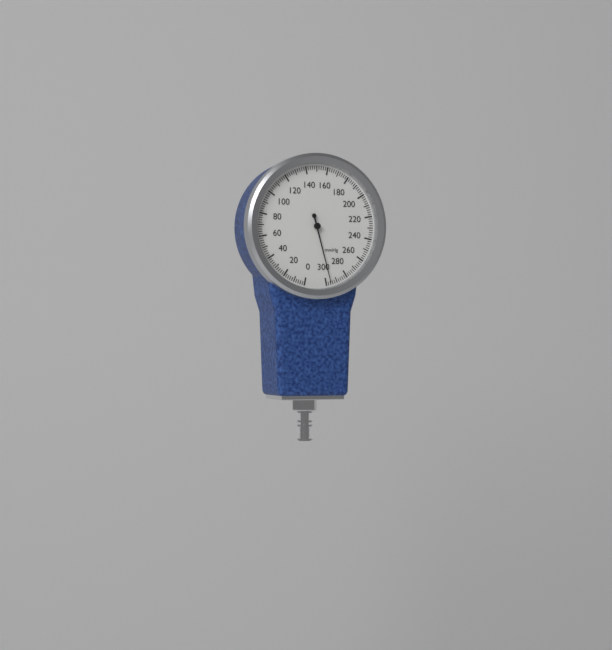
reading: 296 mmHg
